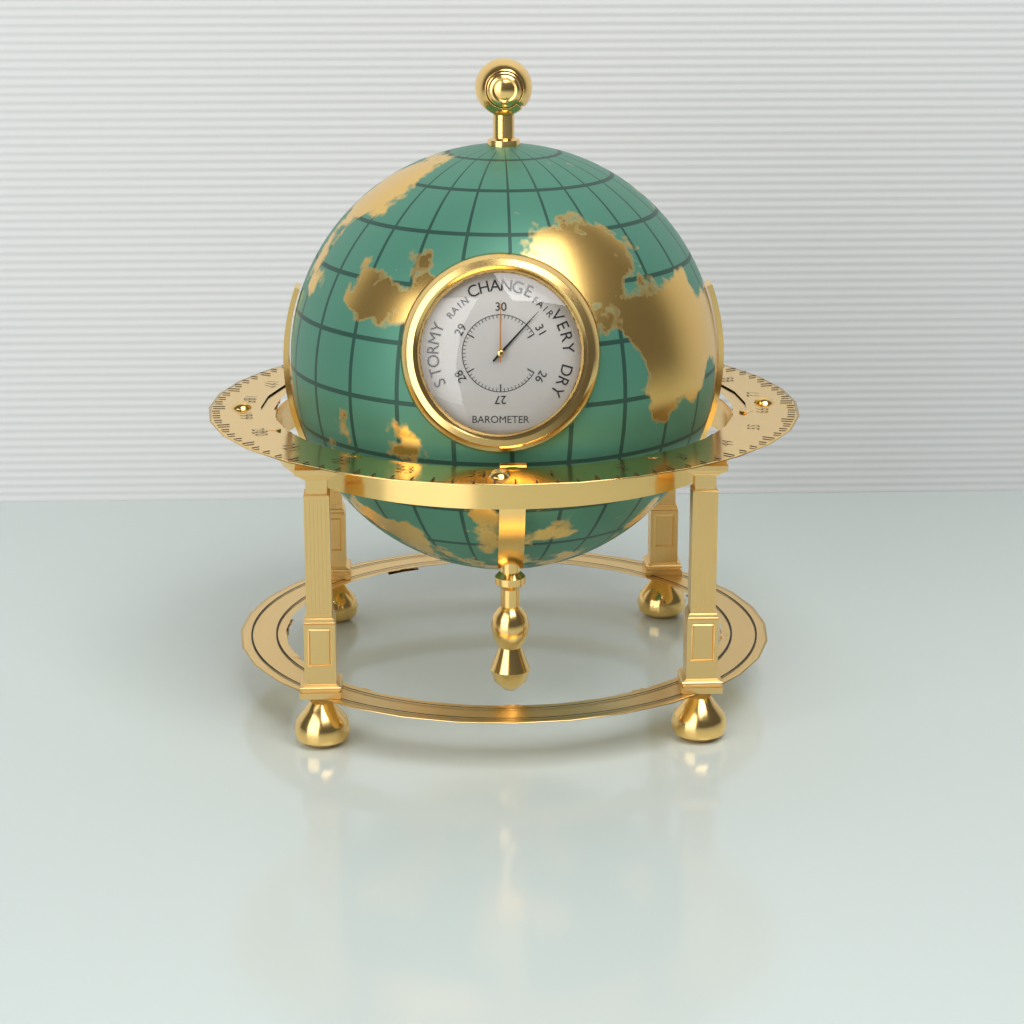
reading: 30.7 inHg
